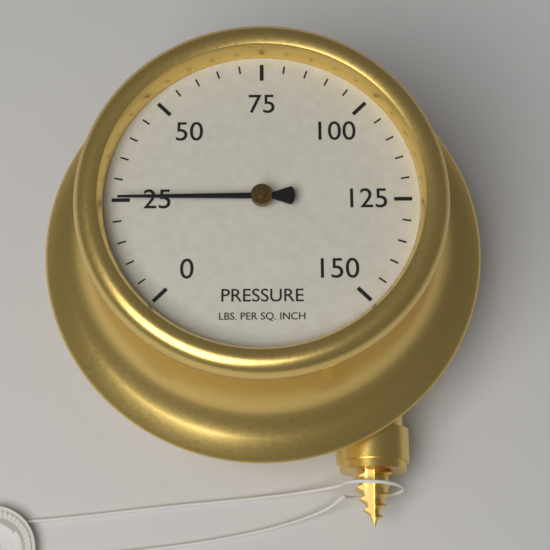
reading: 25 psi
